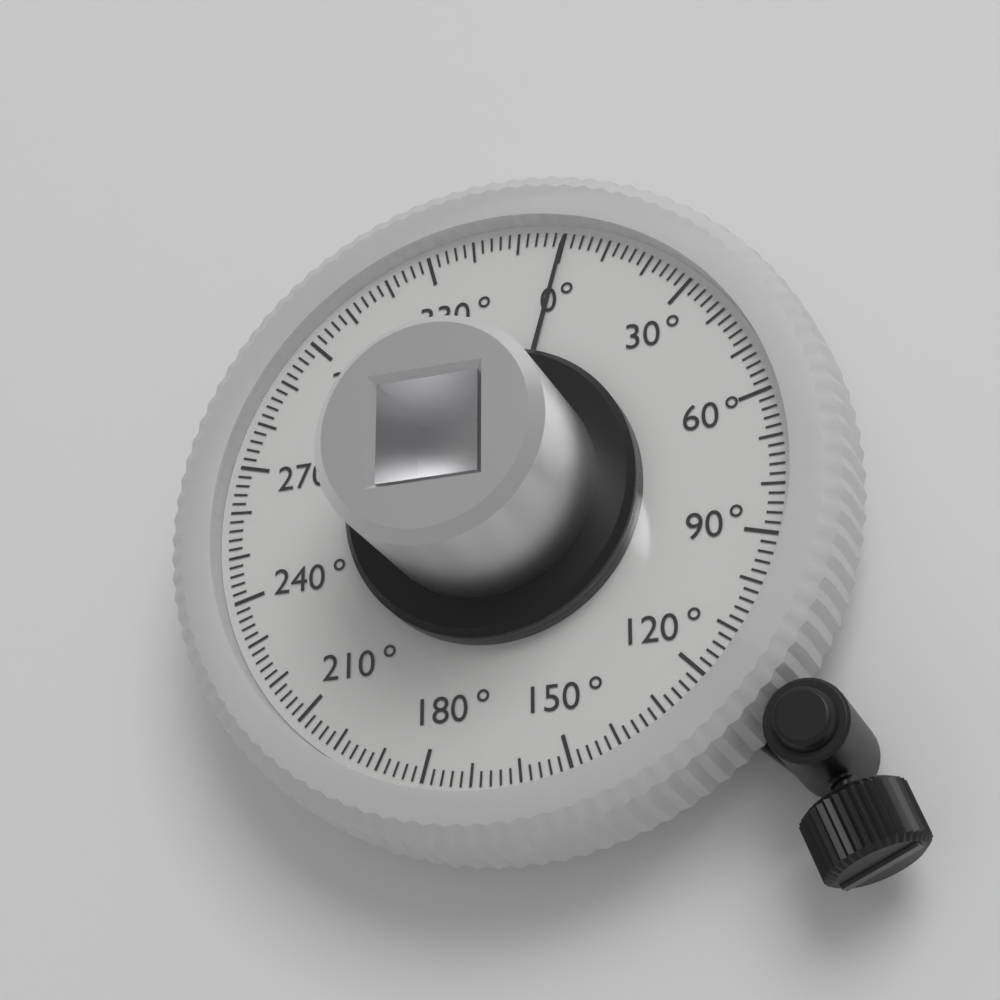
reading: 0 °
